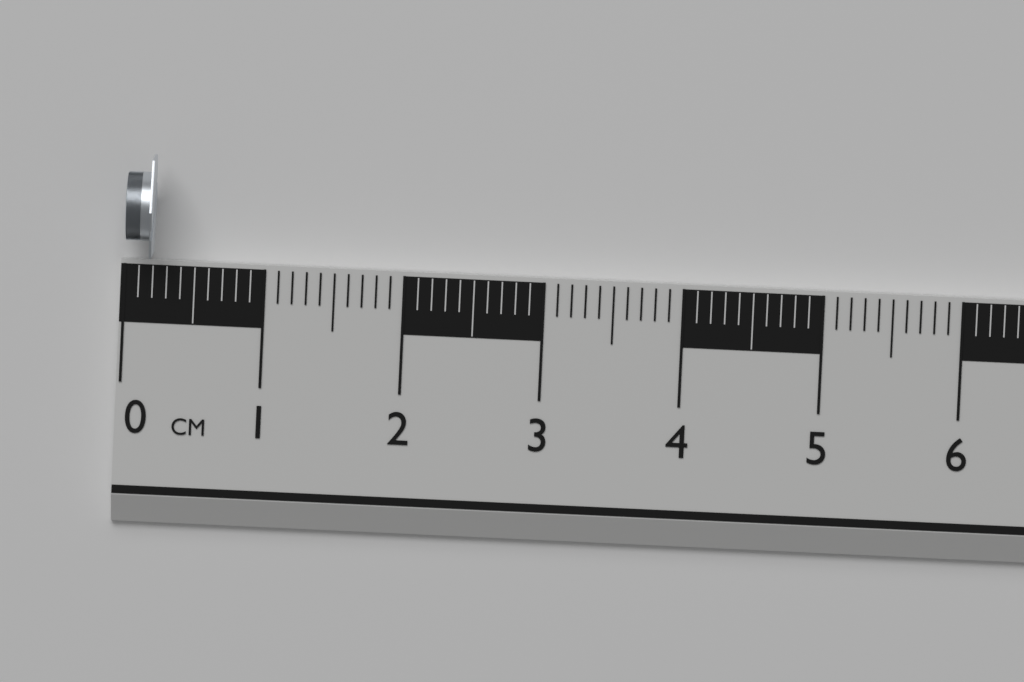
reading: 0.2 cm
